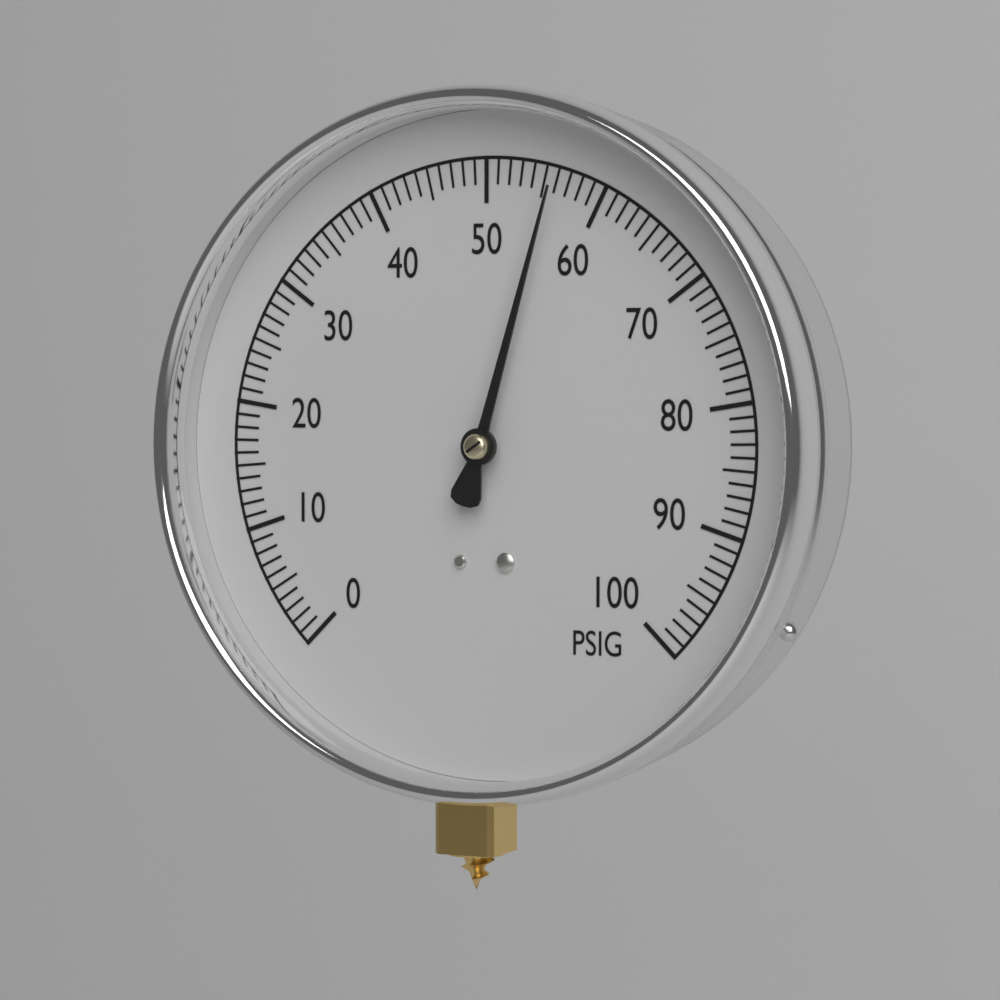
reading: 56 PSIG
